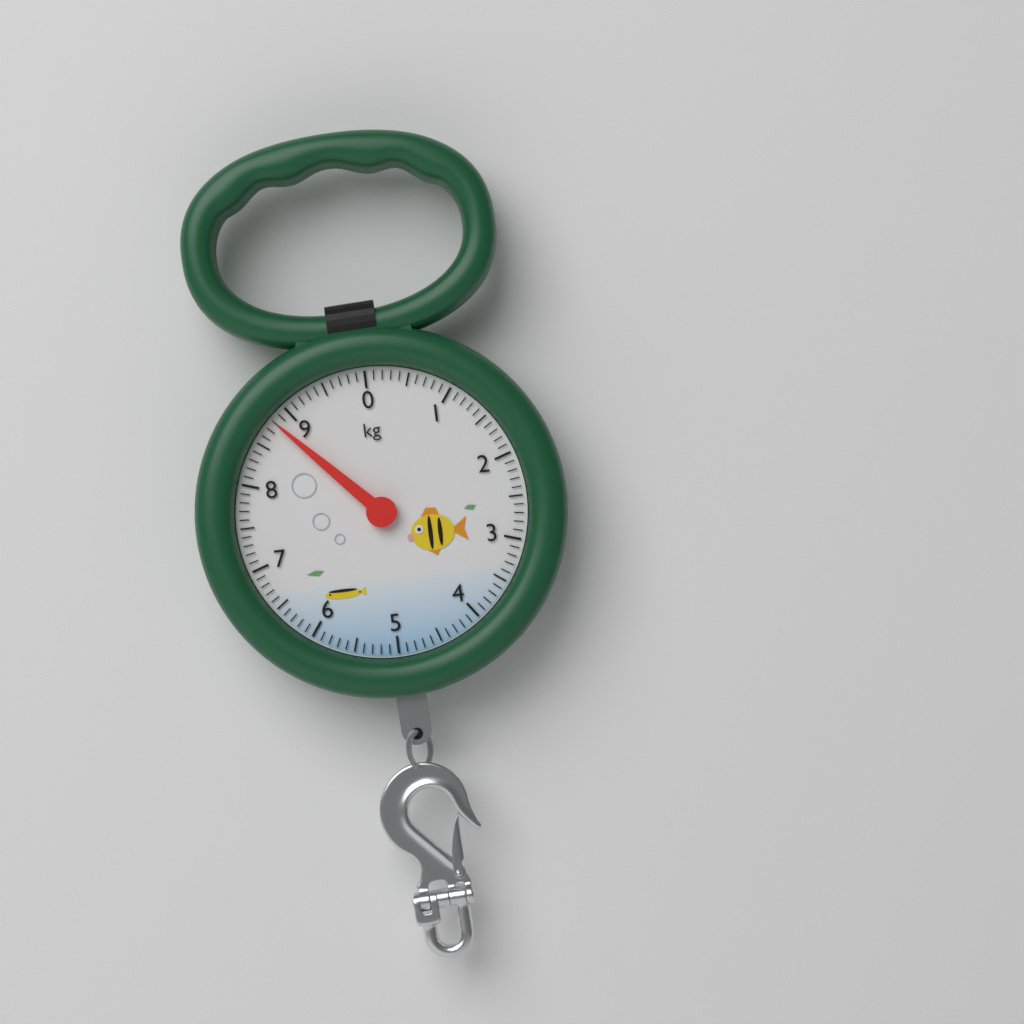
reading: 8.8 kg
